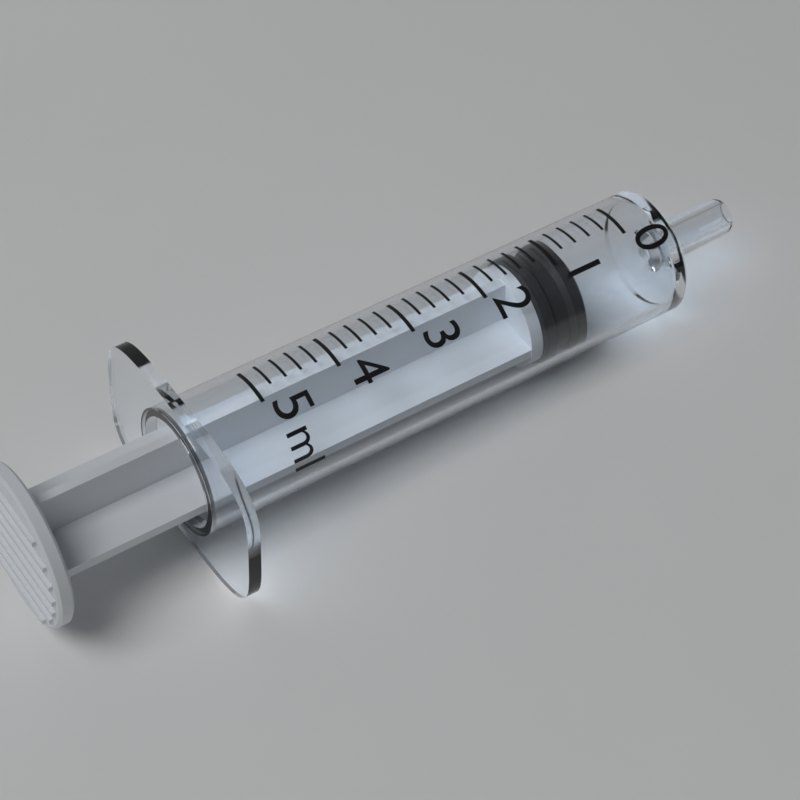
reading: 0.8 ml
